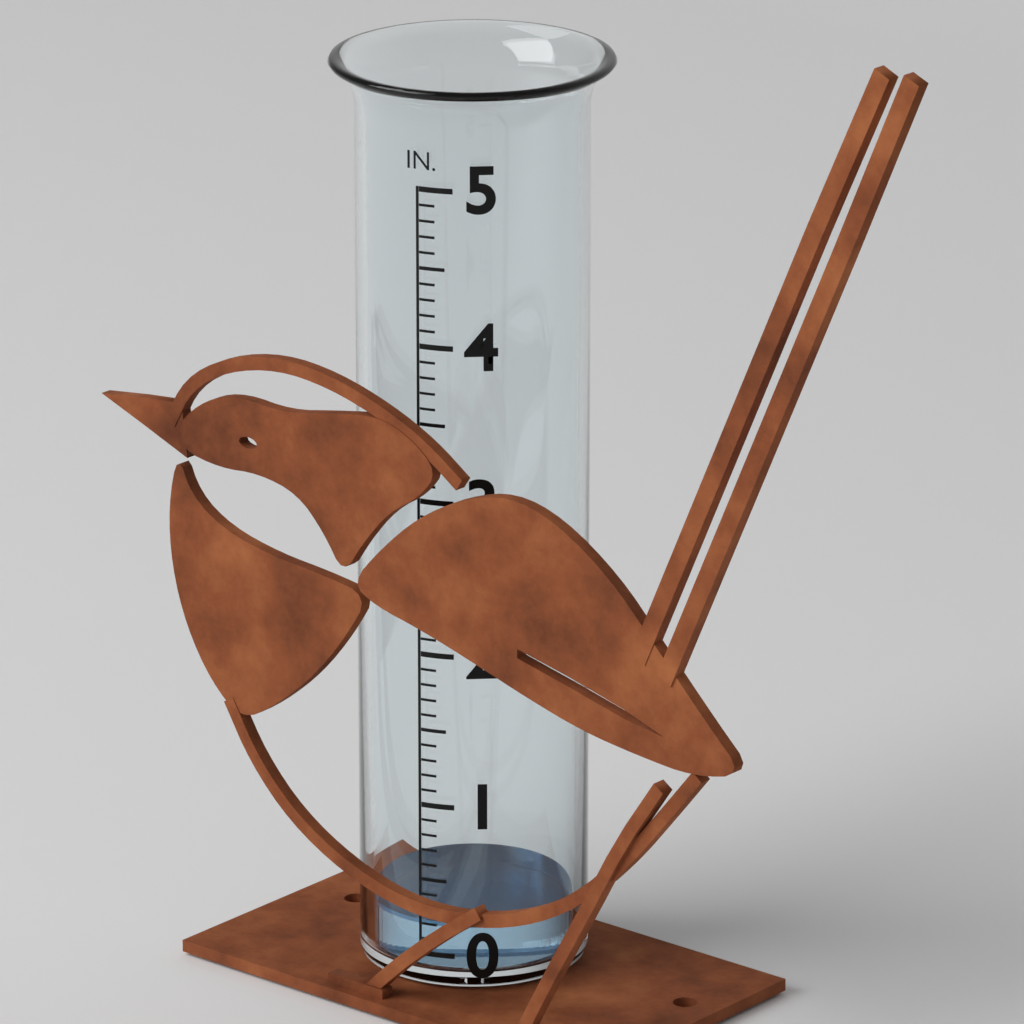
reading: 0.2 in
